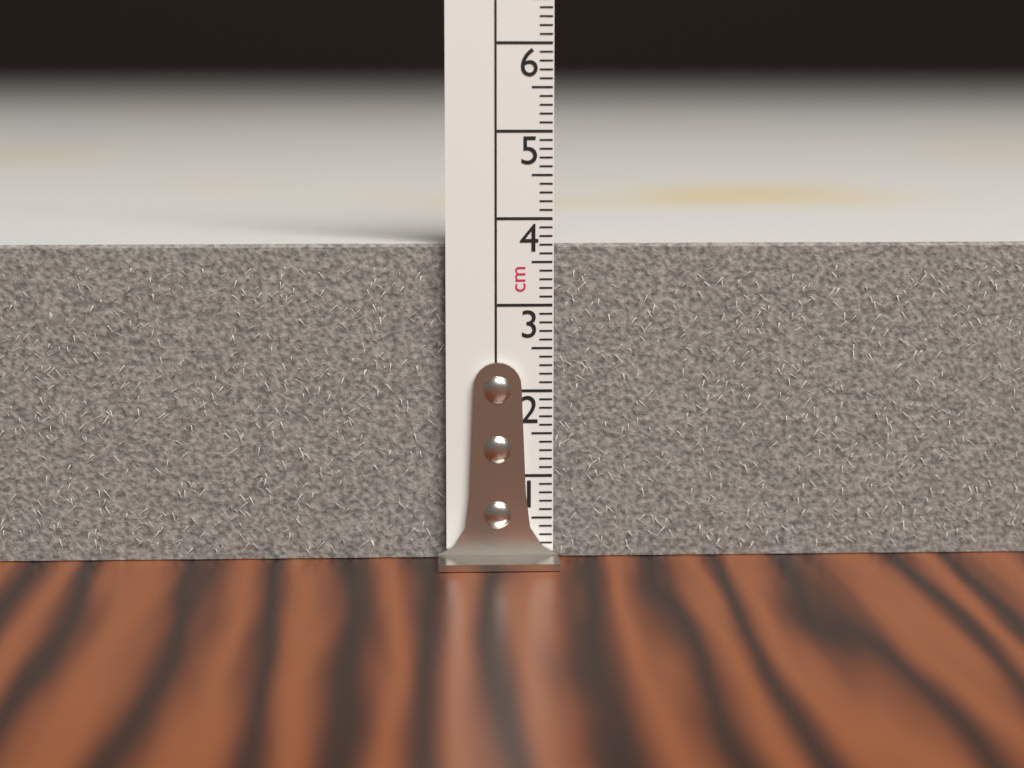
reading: 3.7 cm
